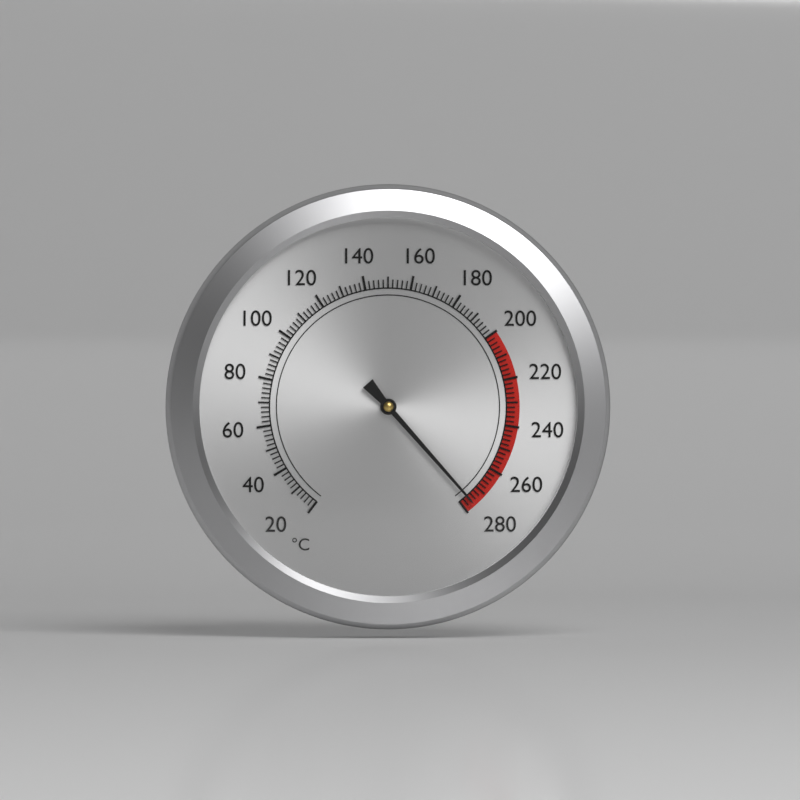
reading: 276 °C
